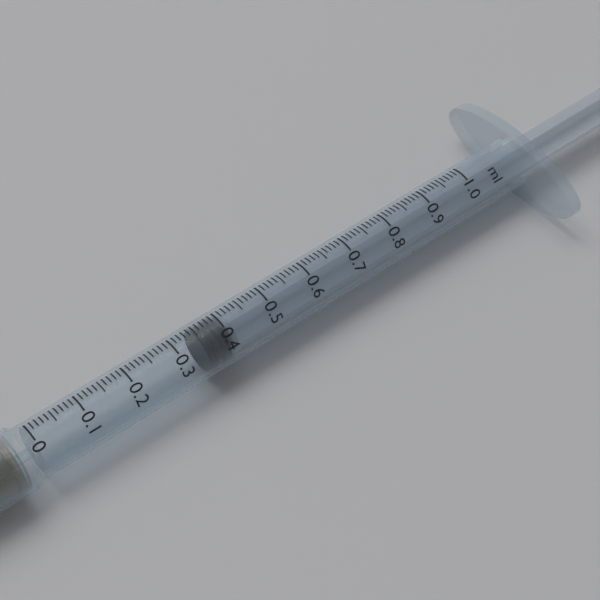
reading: 0.35 ml
